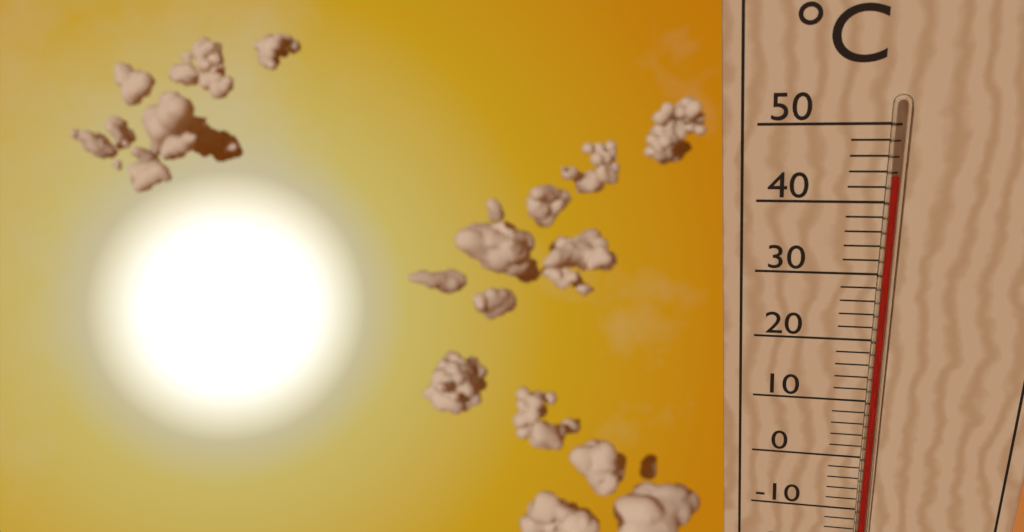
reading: 44 °C
